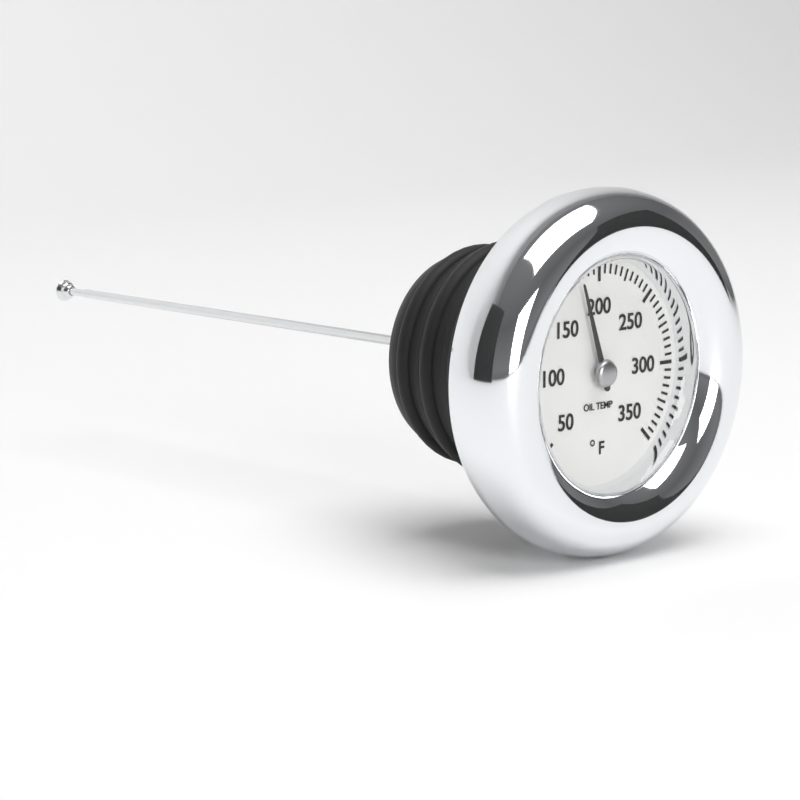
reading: 180 °F
